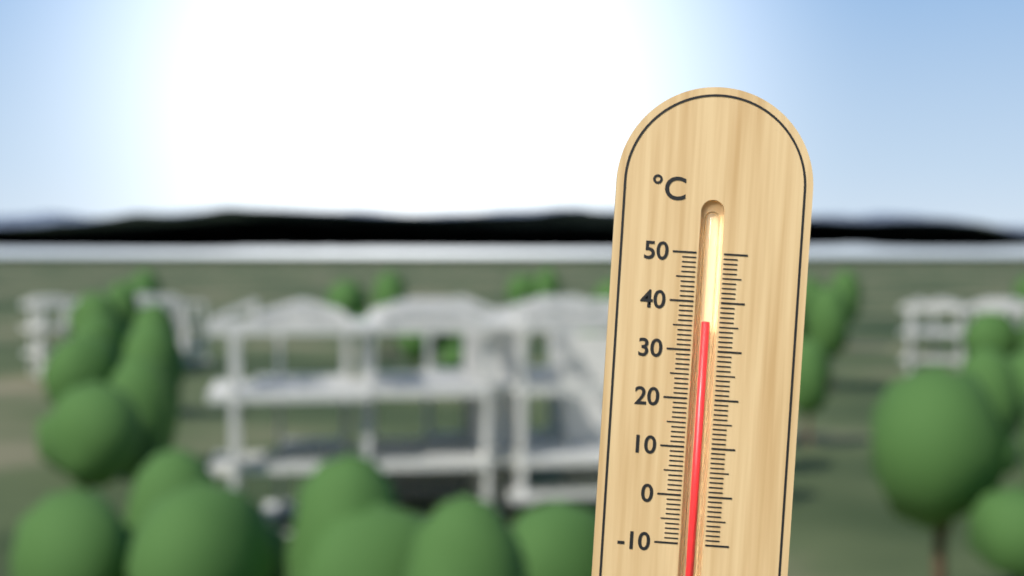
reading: 36 °C
